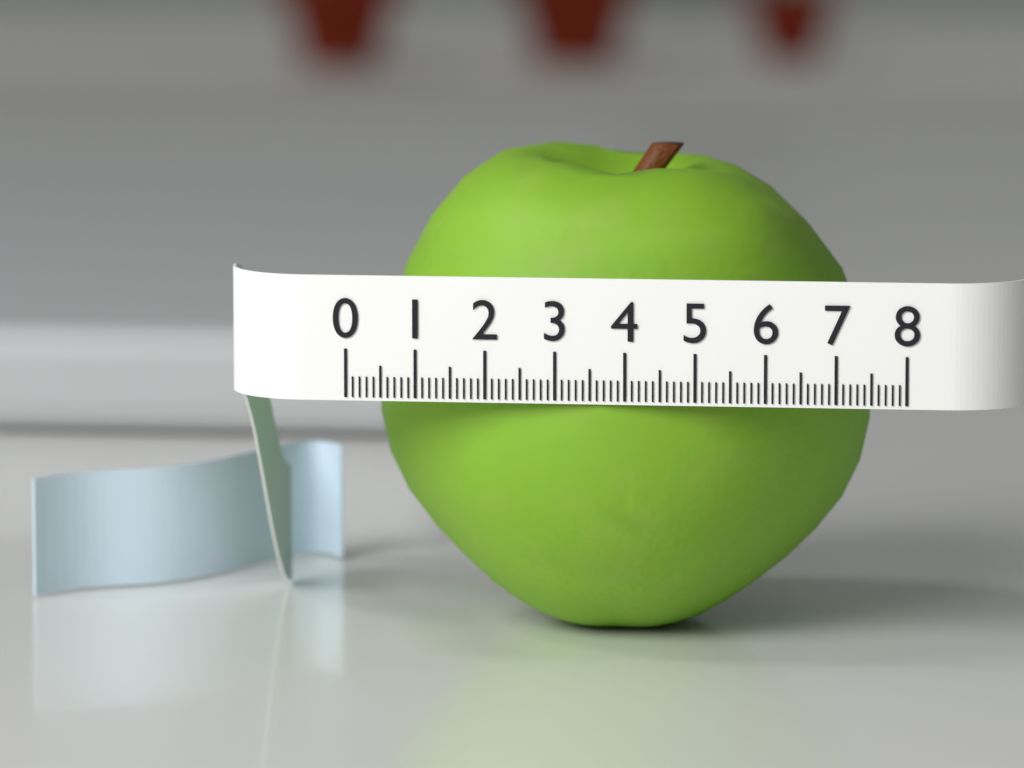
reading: 7.3 (no unit)
